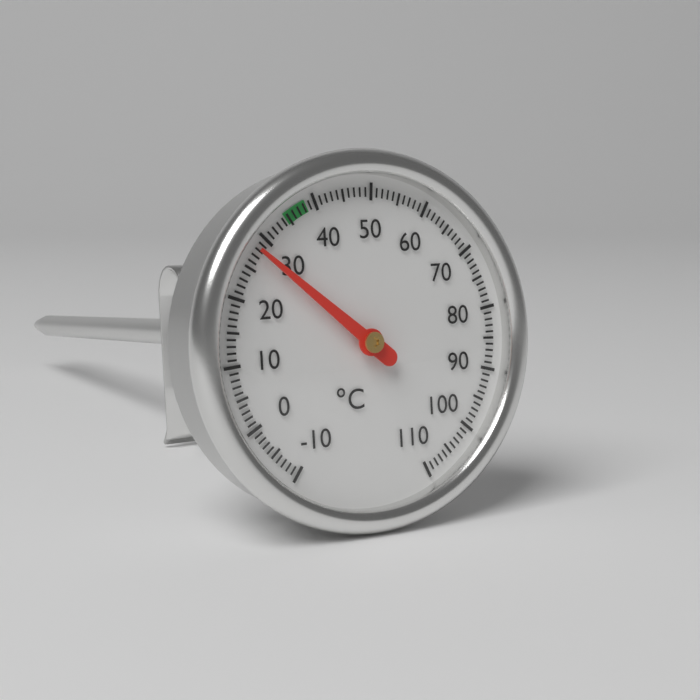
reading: 28 °C
